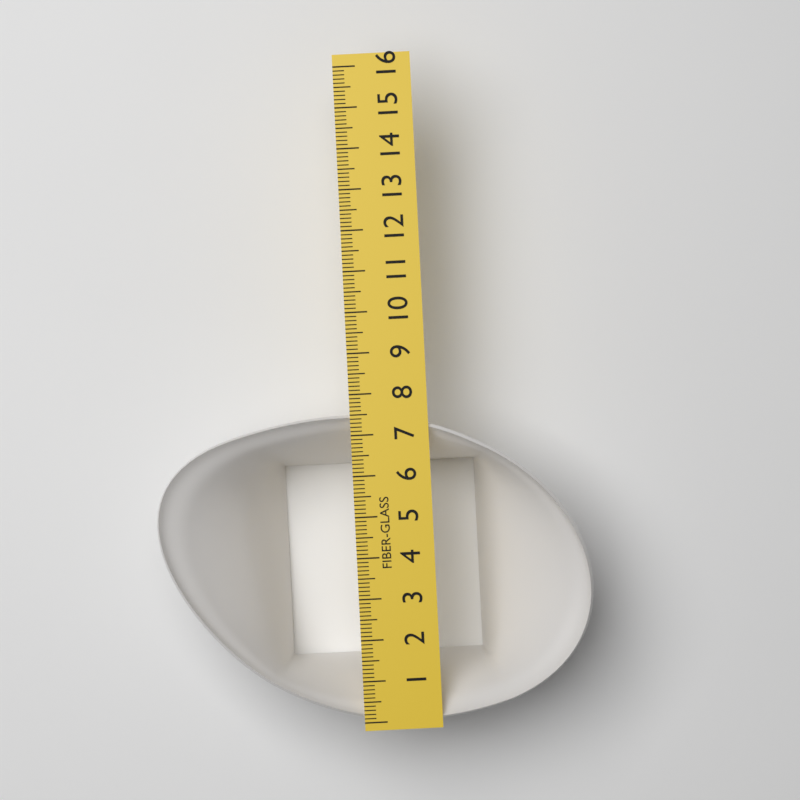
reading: 7.5 (no unit)
